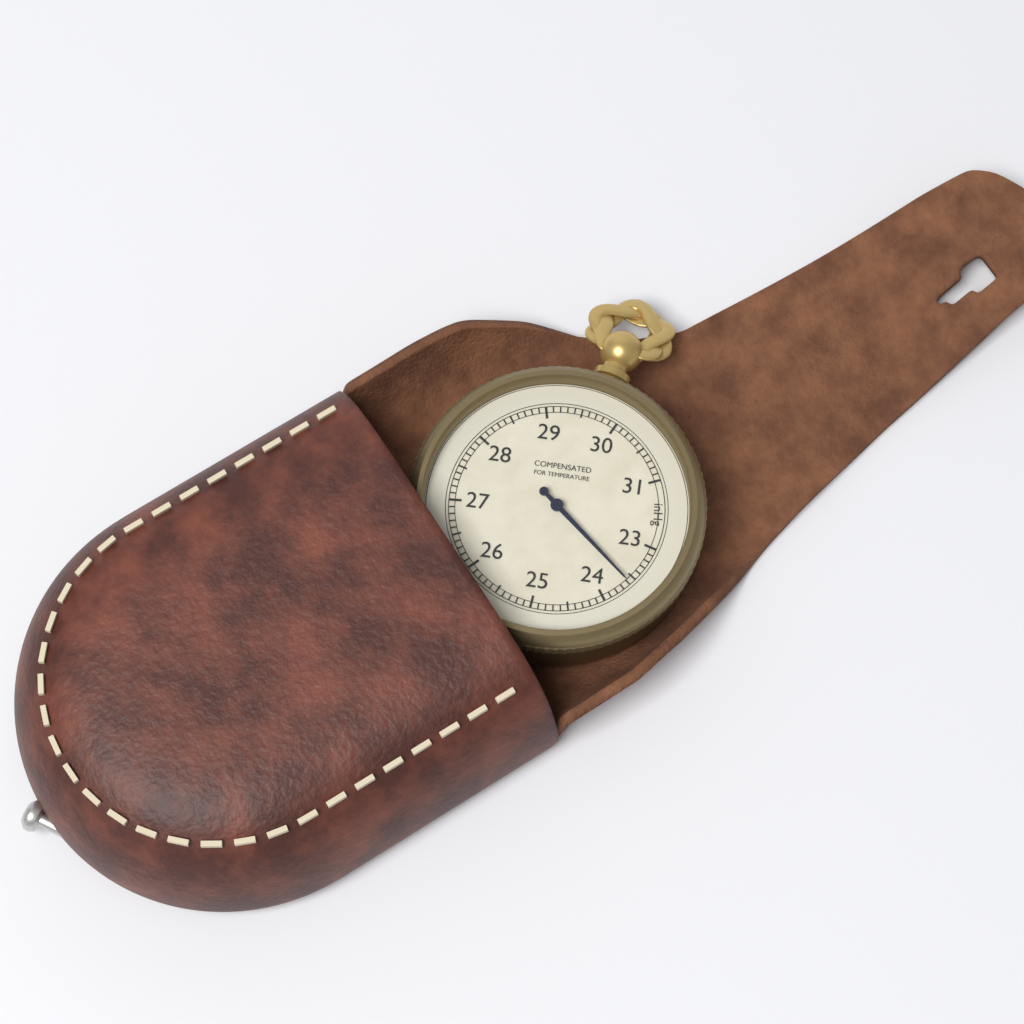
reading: 23.6 inHg
